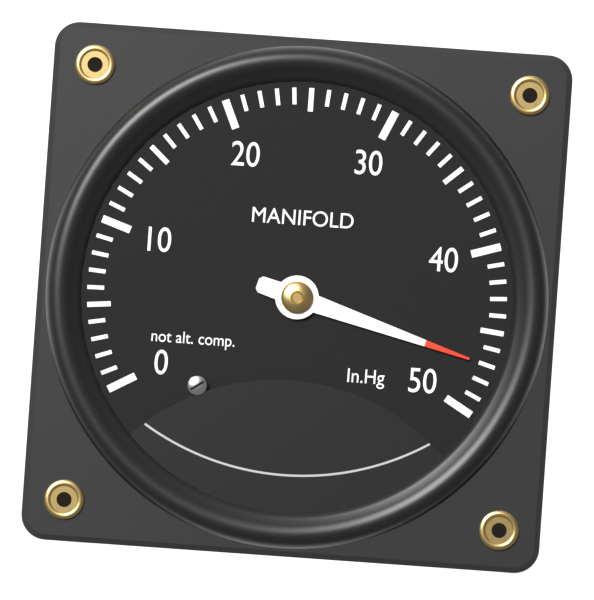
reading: 47 inHg
